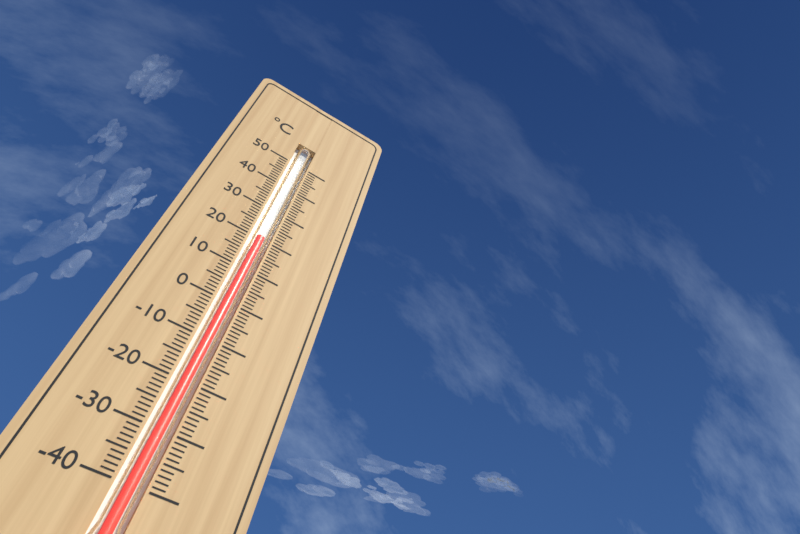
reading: 20 °C
